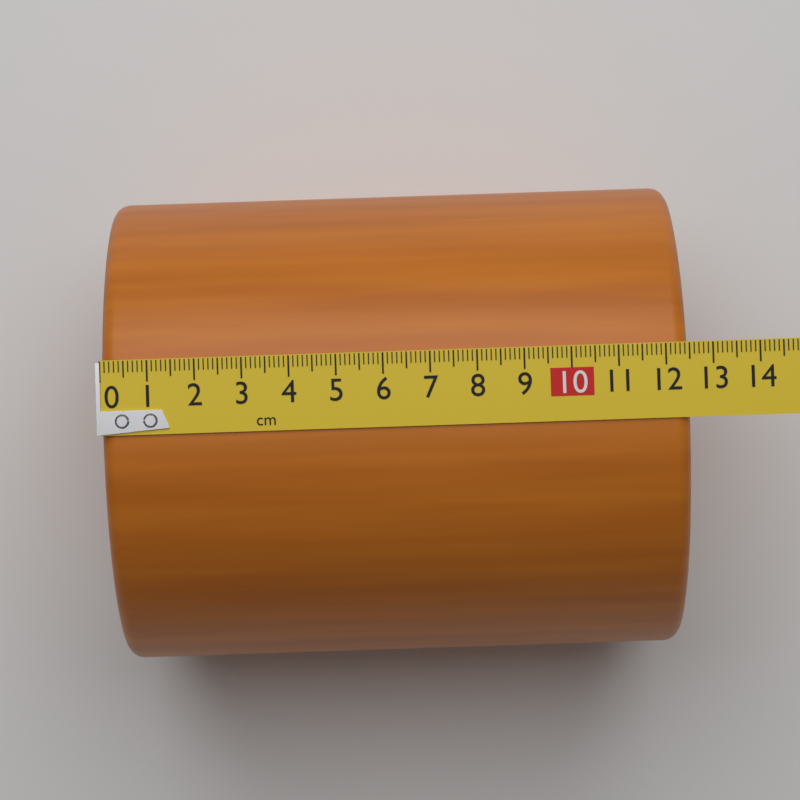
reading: 12.5 cm
